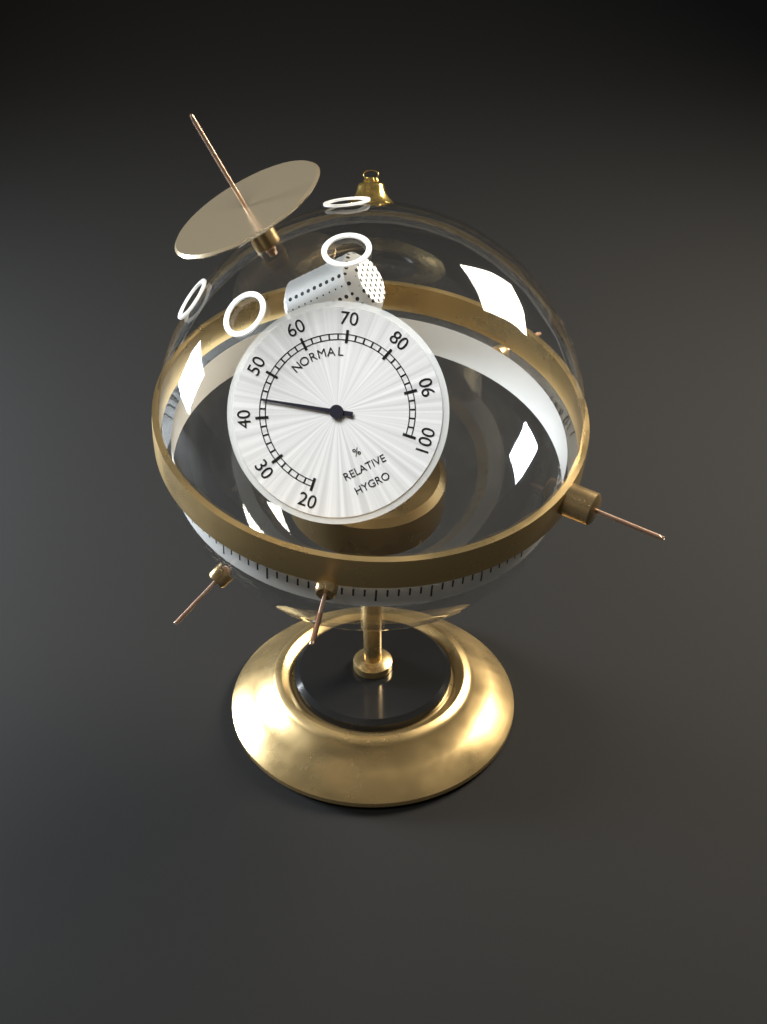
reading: 44 %
